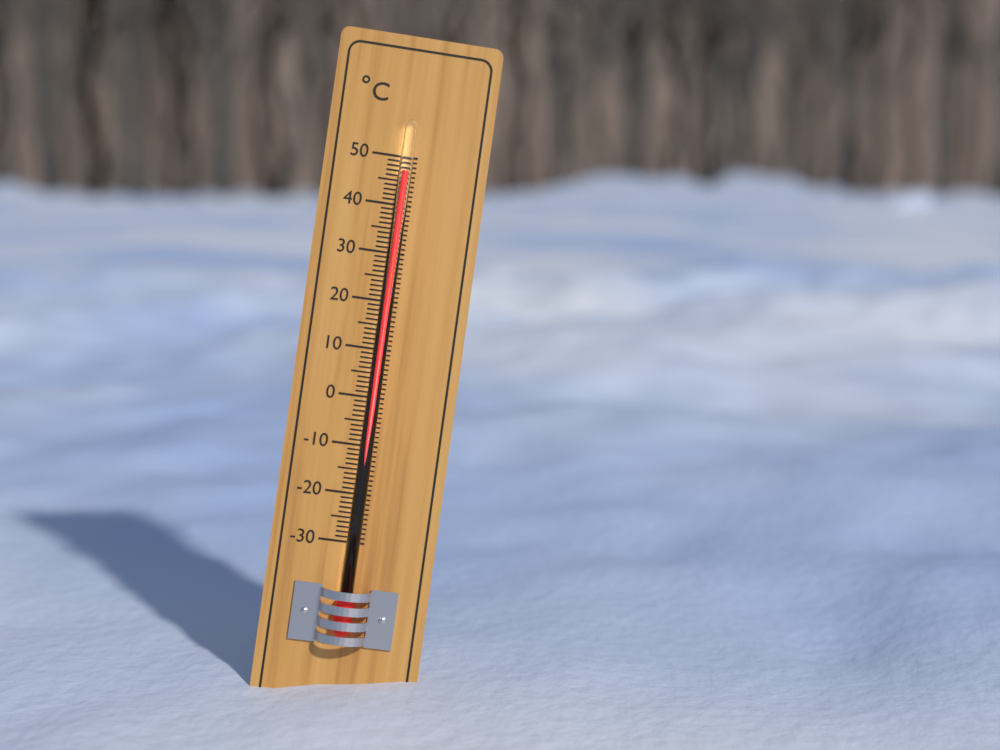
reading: 47 °C
